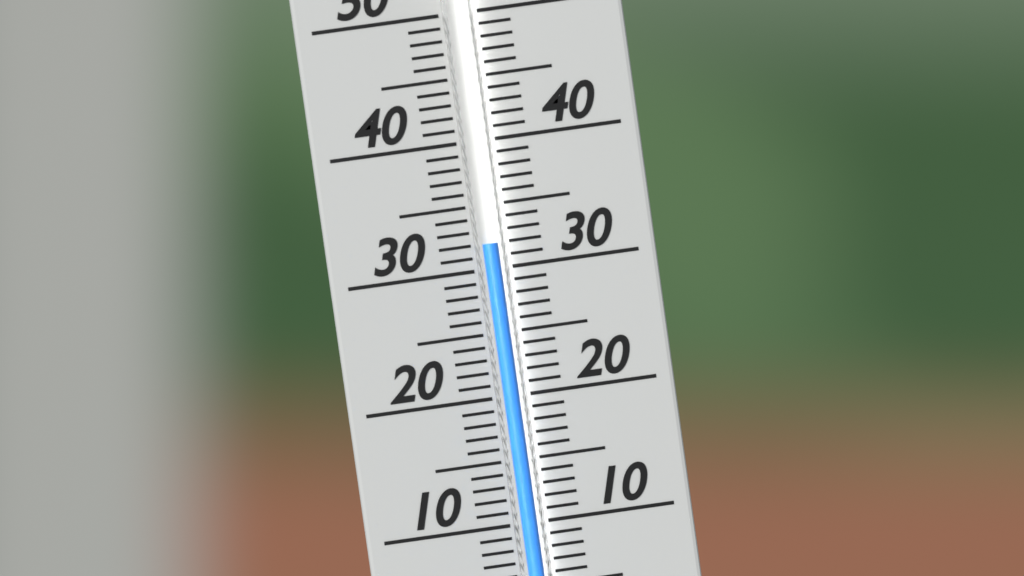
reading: 32 (no unit)
